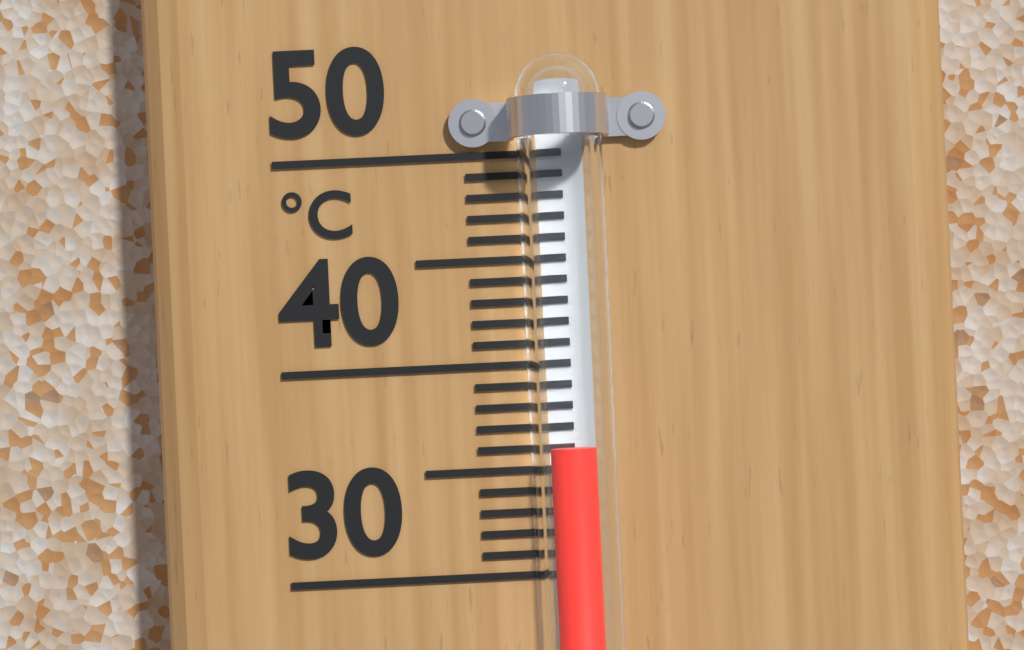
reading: 36 °C
